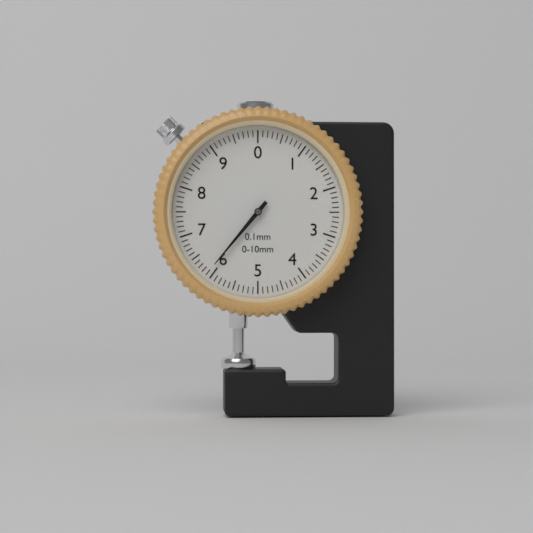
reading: 6.1 mm
